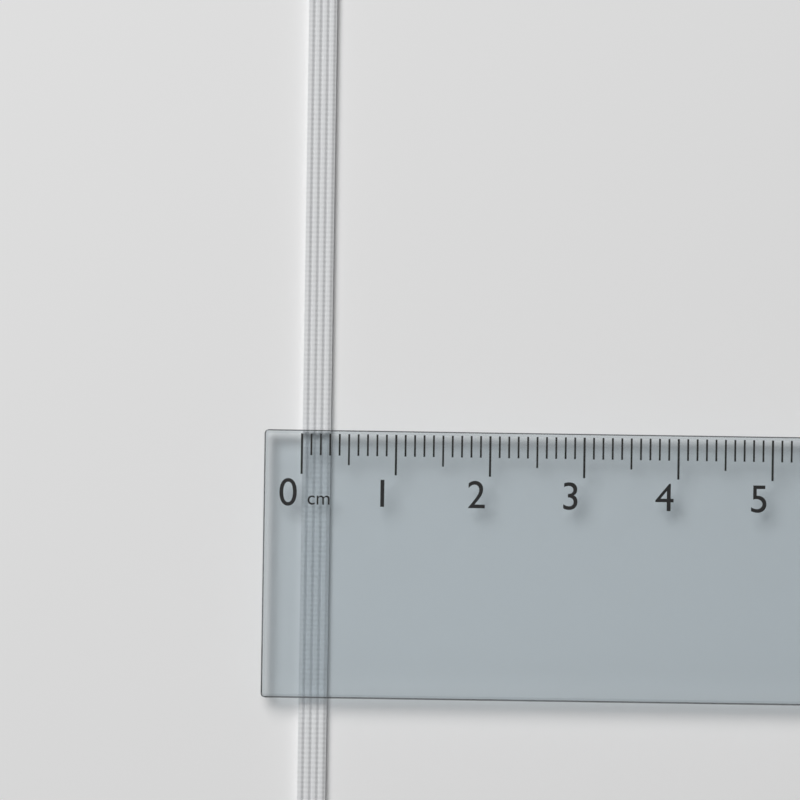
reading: 0.3 cm
